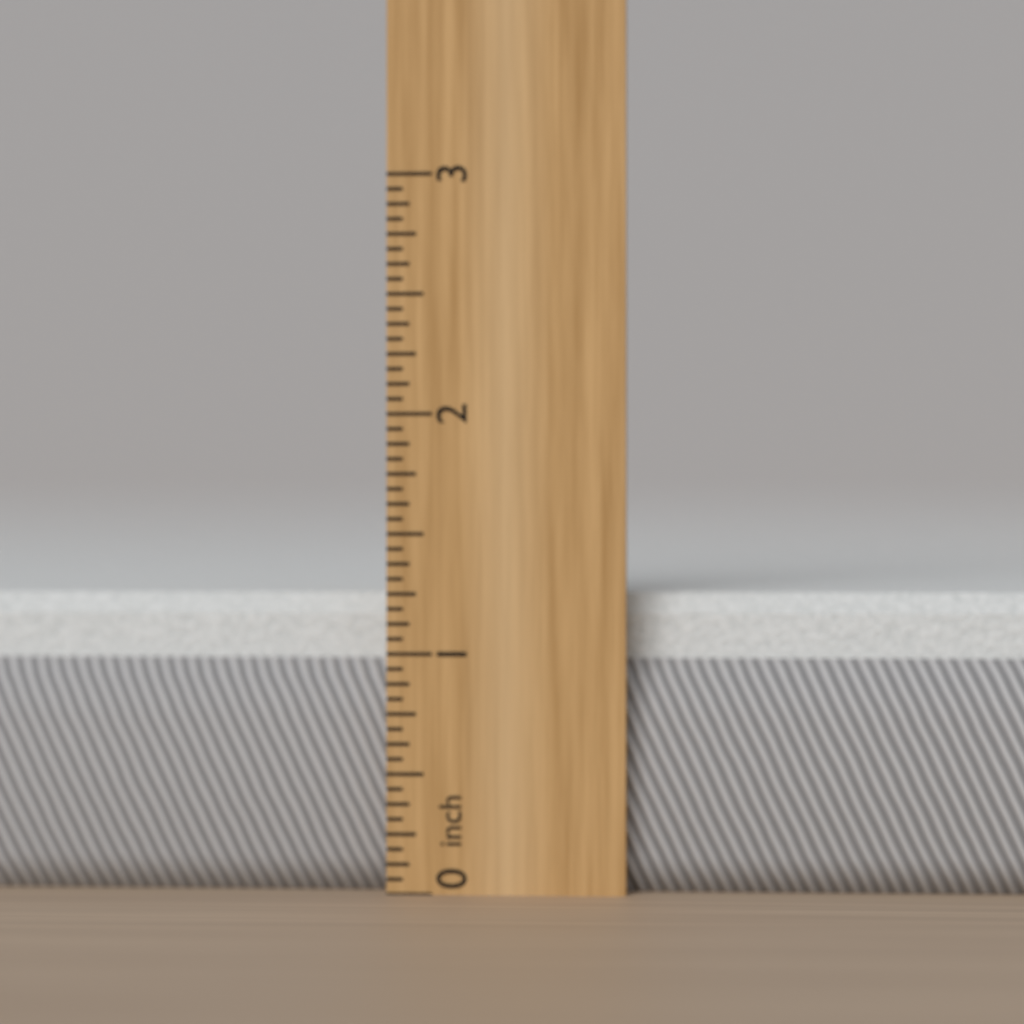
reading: 1.2500 inch
